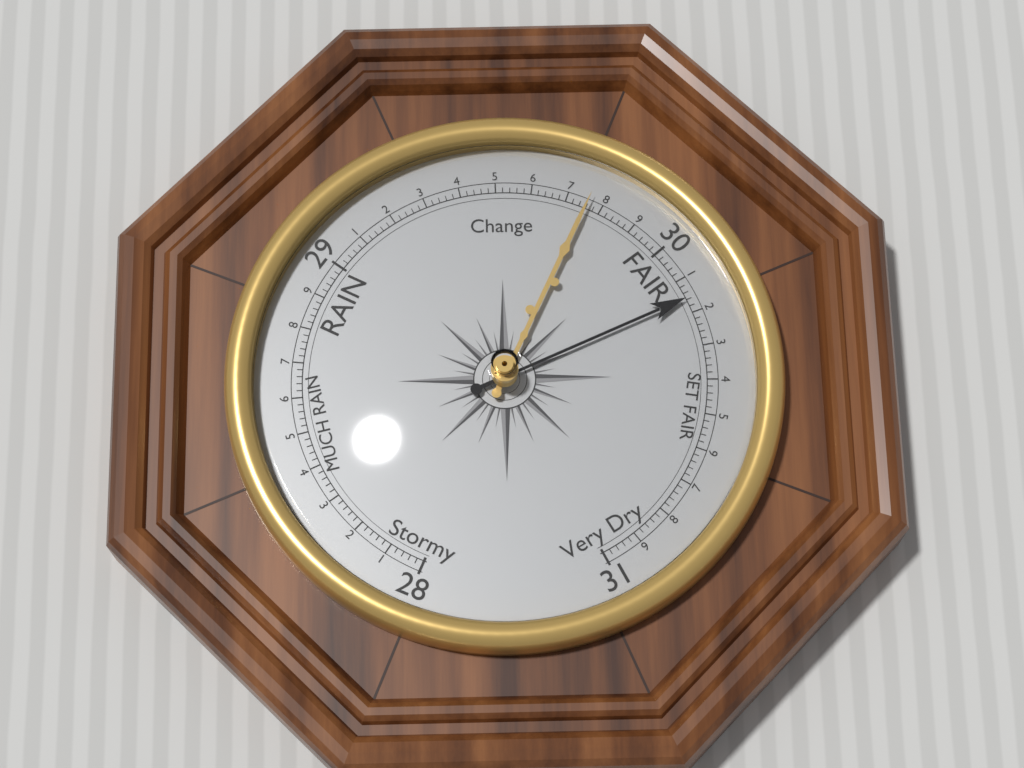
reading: 30.16 (no unit)
